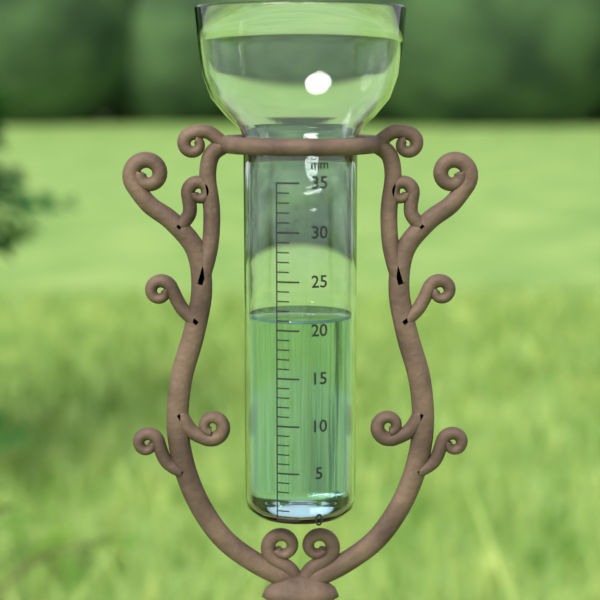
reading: 21 mm
